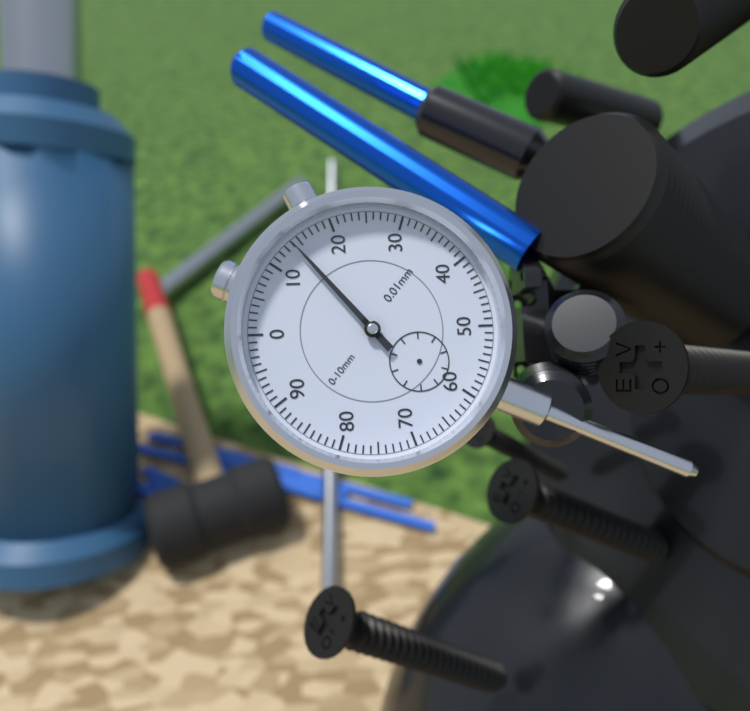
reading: 0.14 mm
